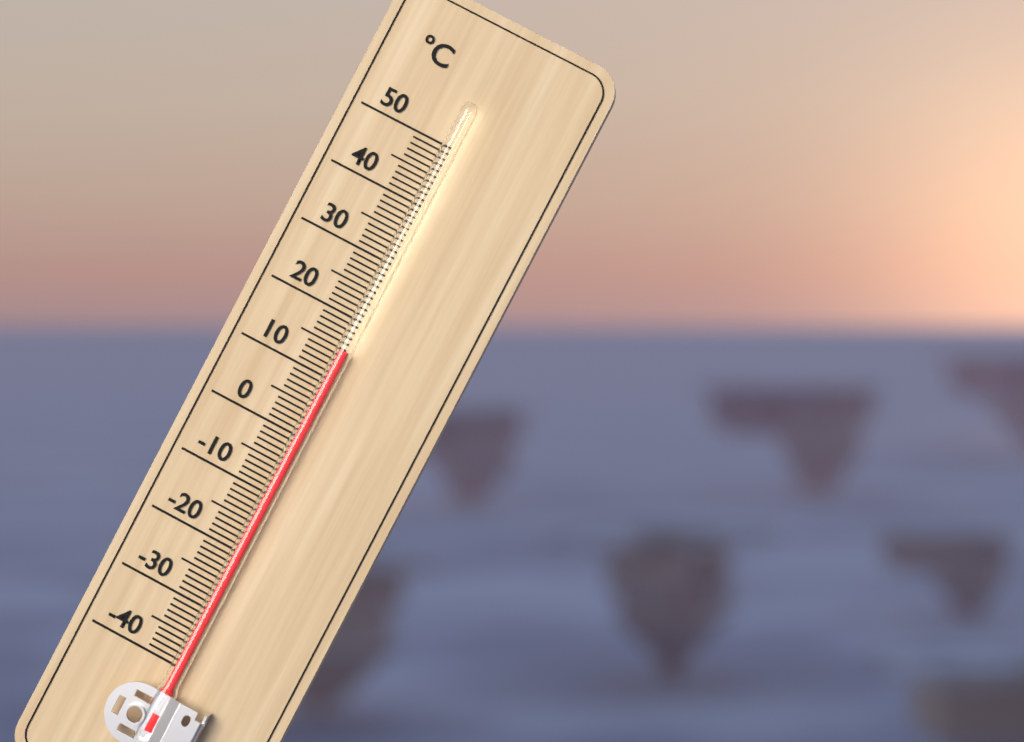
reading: 15 °C
